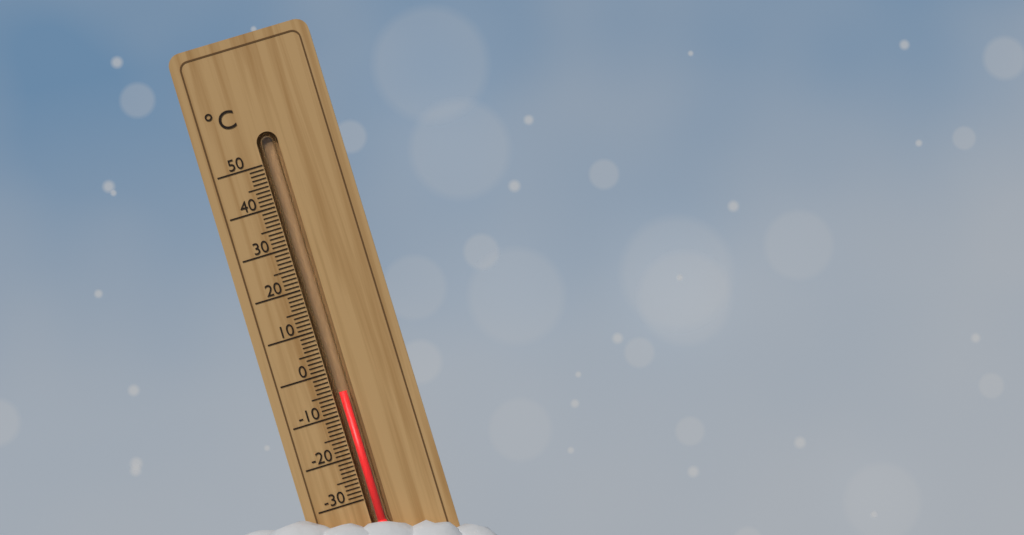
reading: -5 °C
